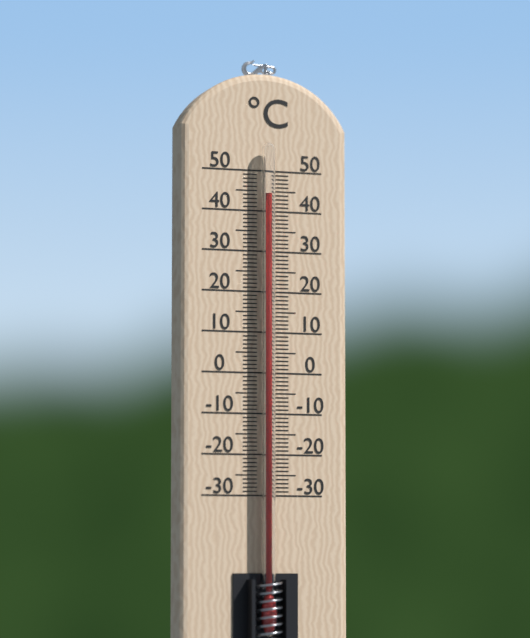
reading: 44 °C
